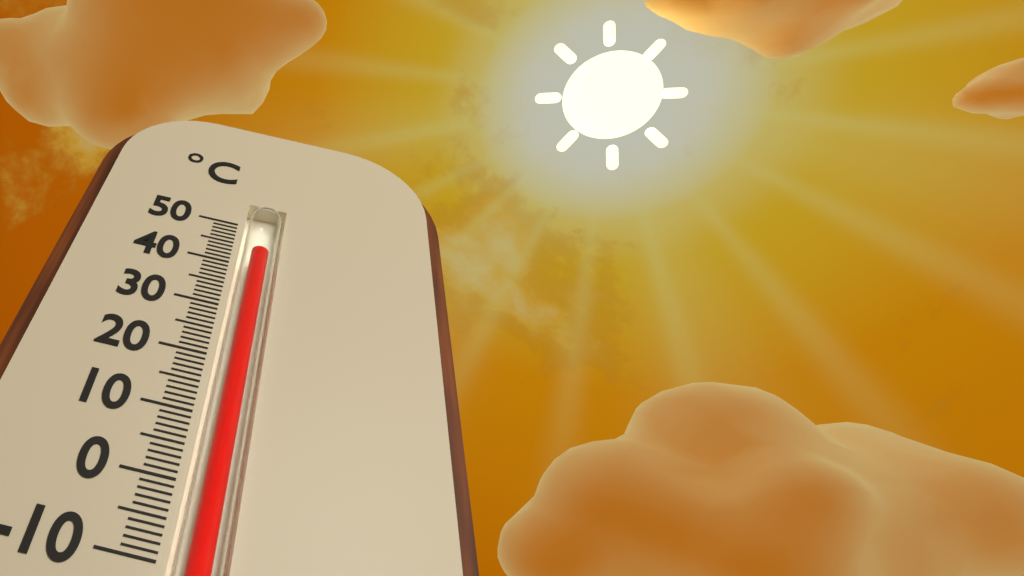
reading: 44 °C
